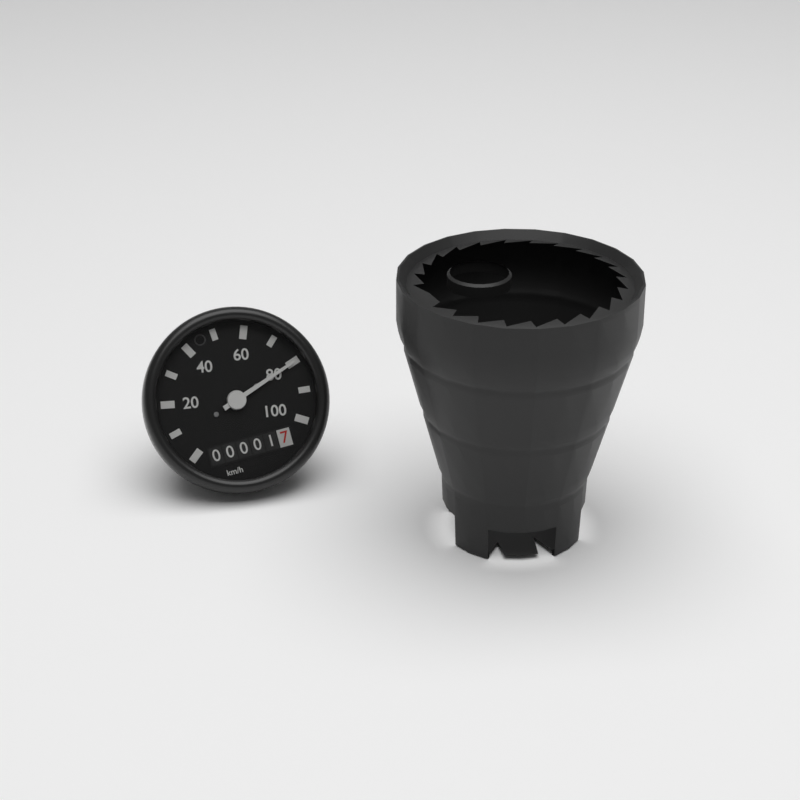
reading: 80 km/h
